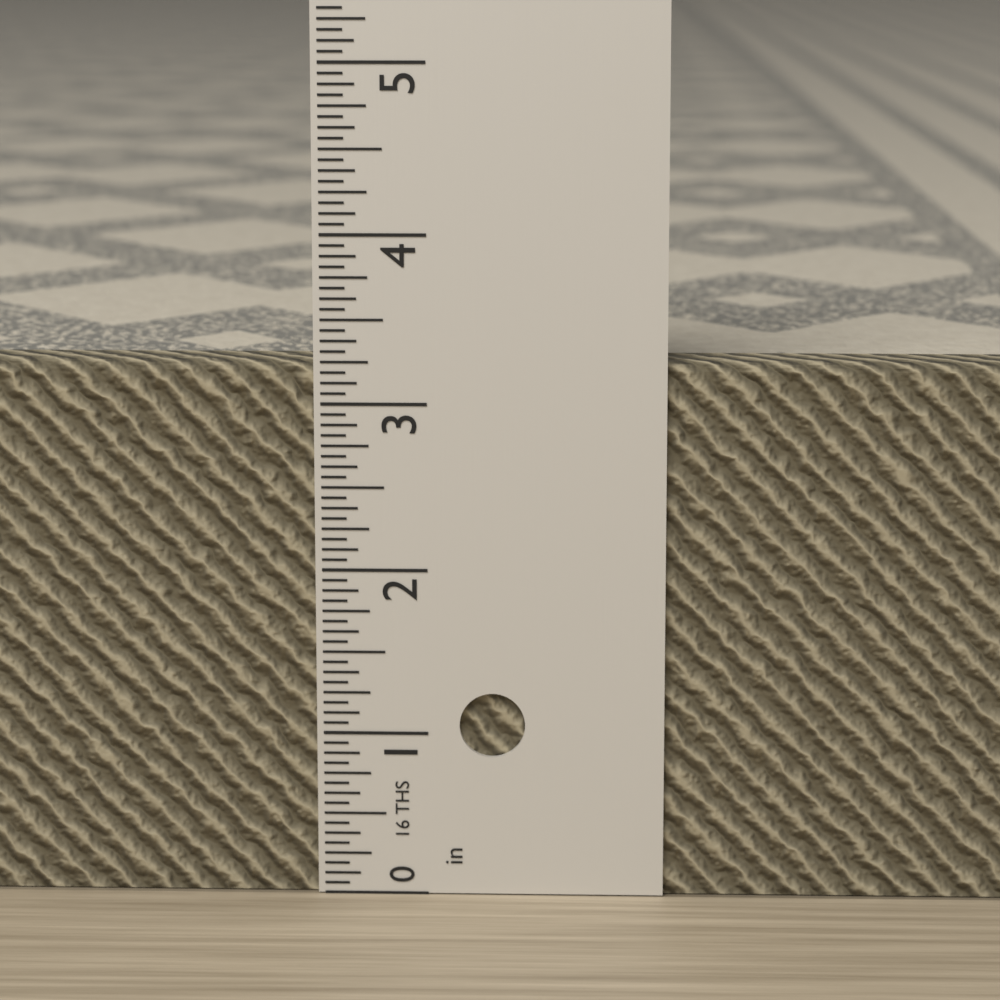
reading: 3.2500 in
